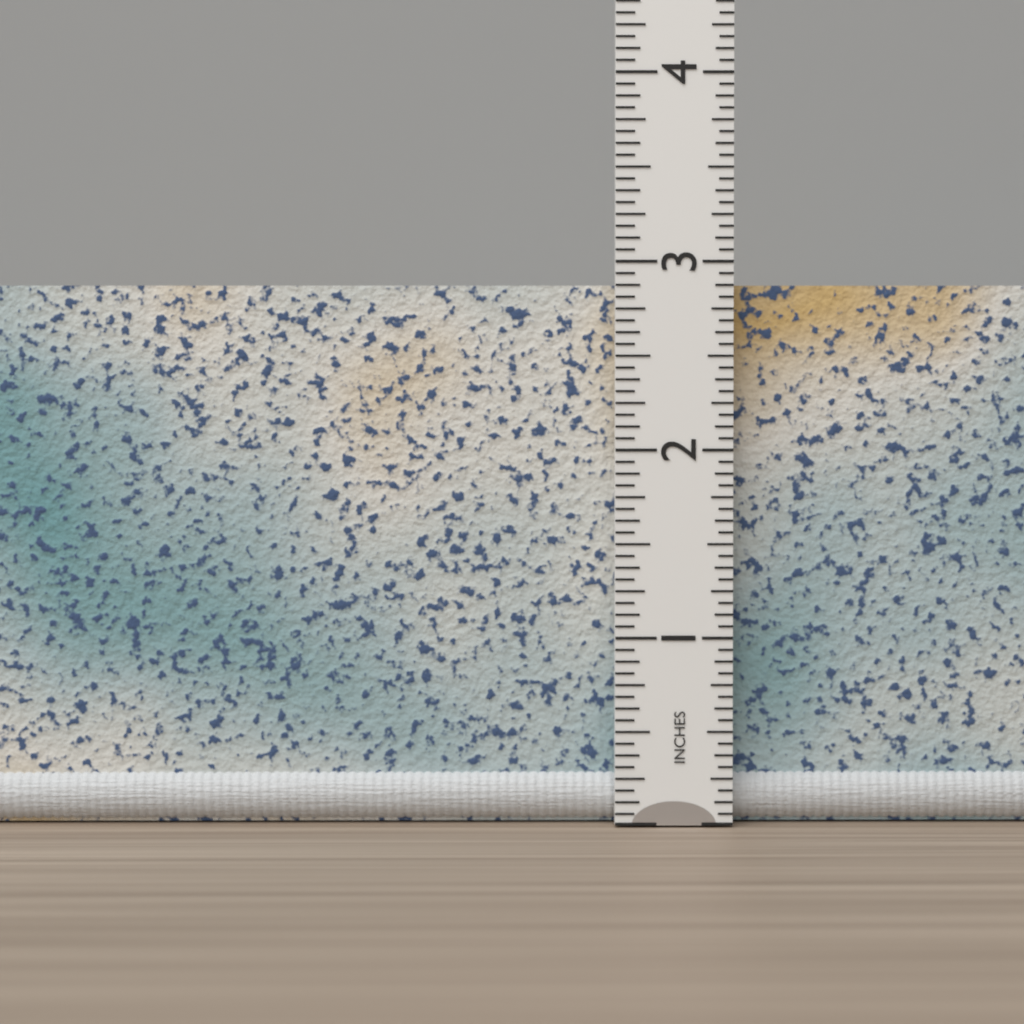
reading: 2.8750 in
